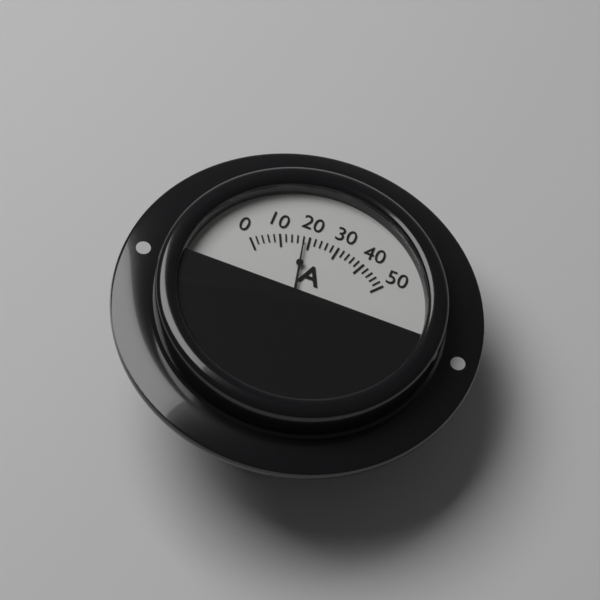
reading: 18 A
